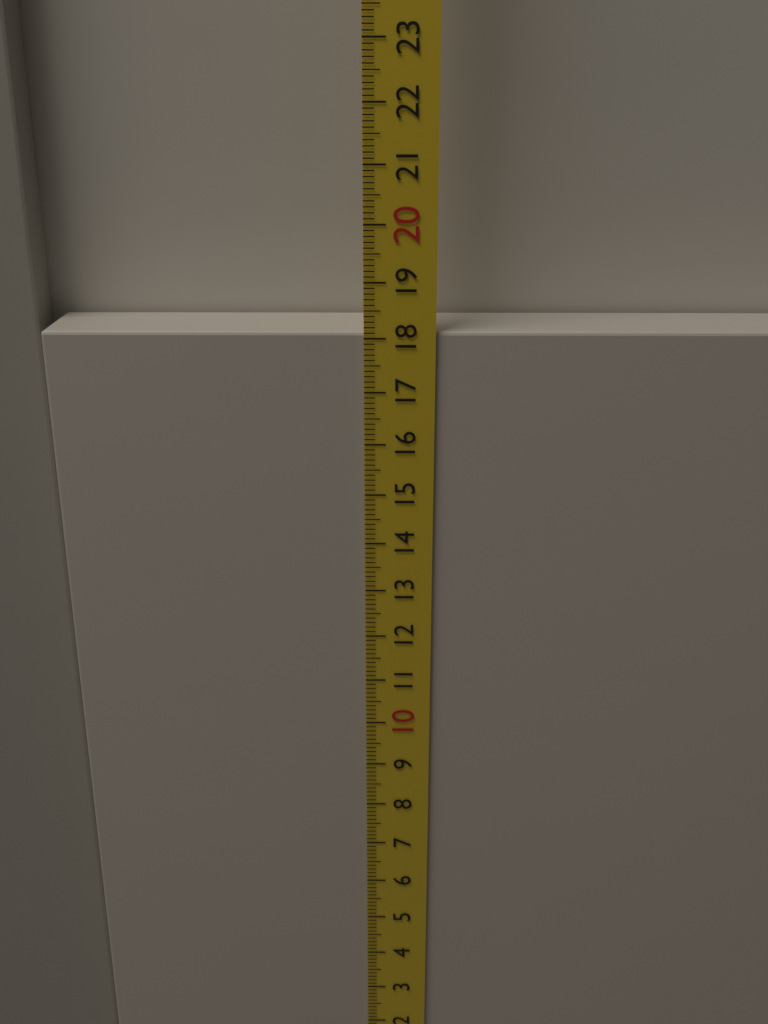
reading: 18.1 cm
